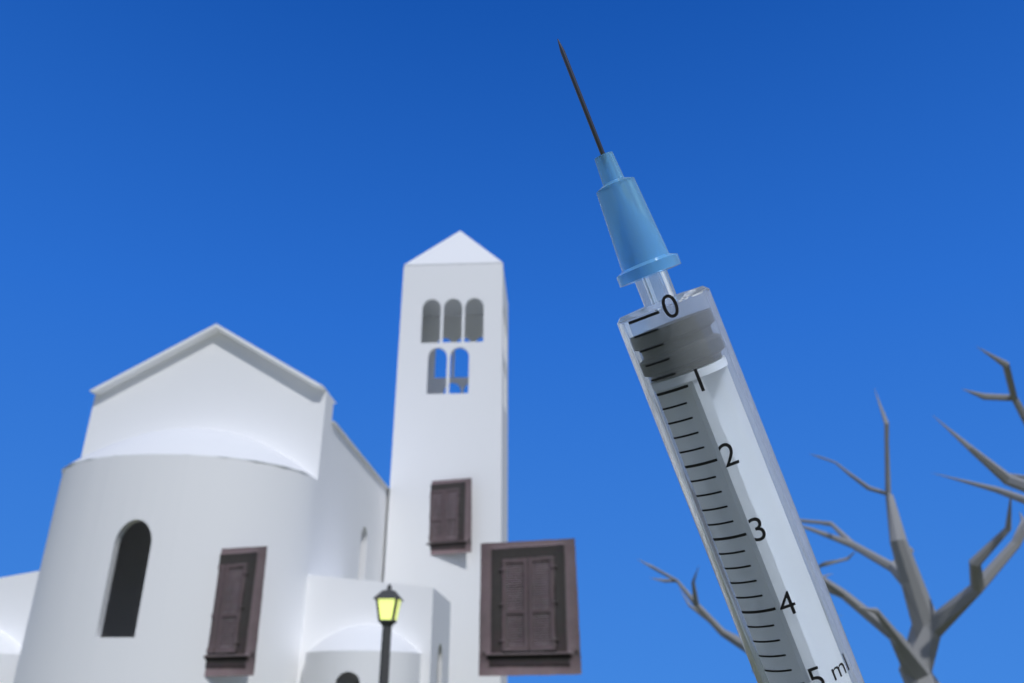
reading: 0.2 ml
